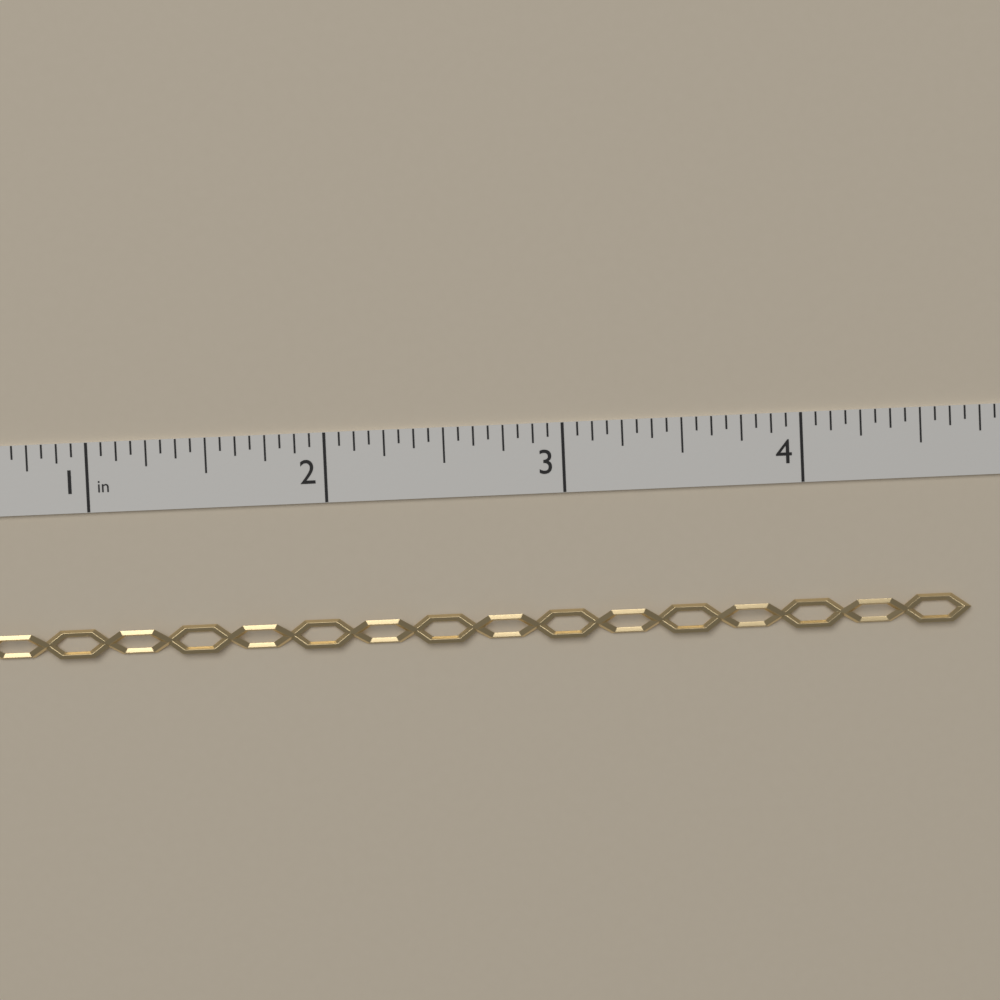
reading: 4.6875 in
